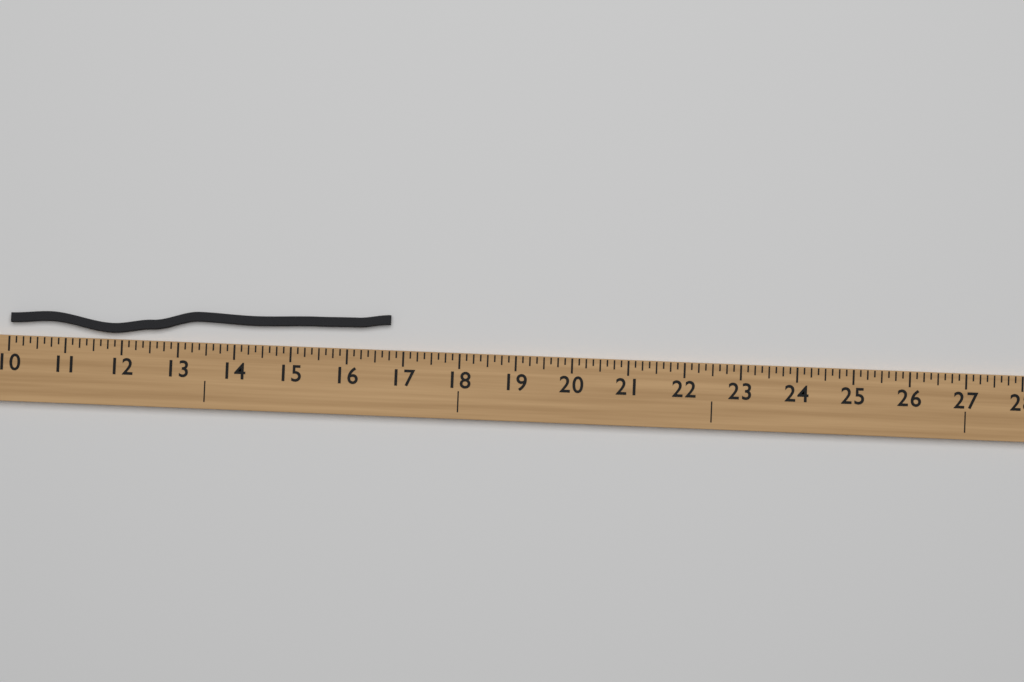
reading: 16.750 (no unit)
